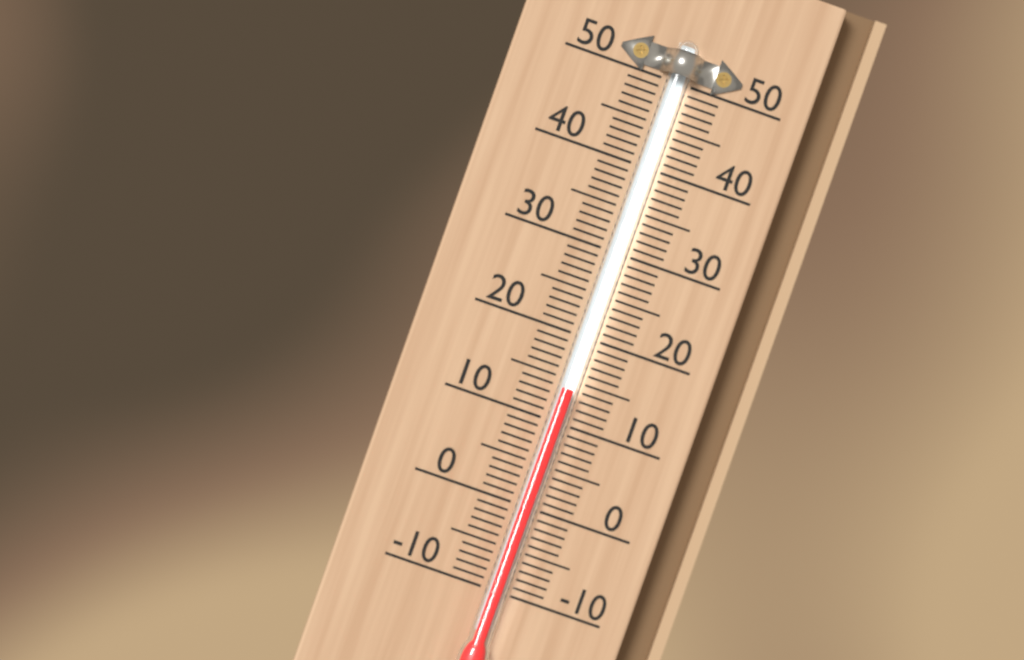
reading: 14 (no unit)
